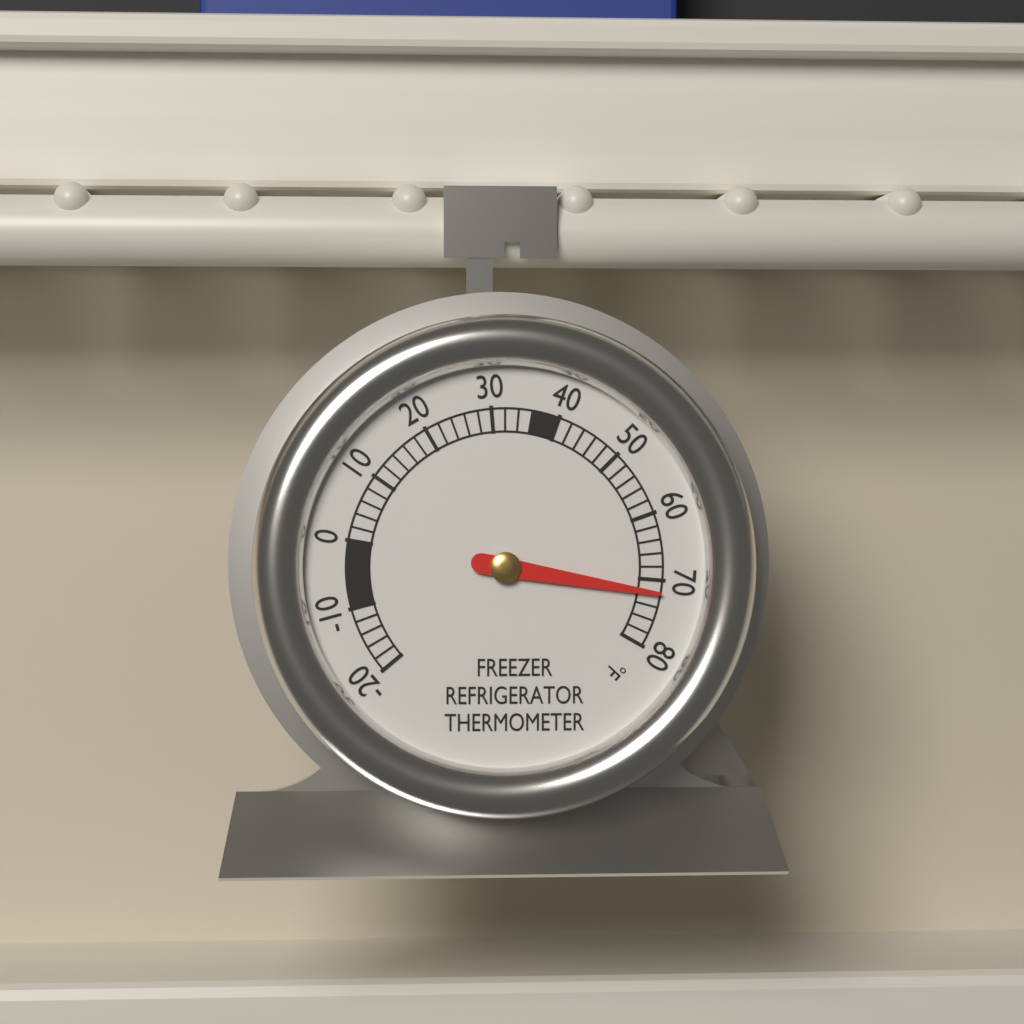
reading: 72 °F
